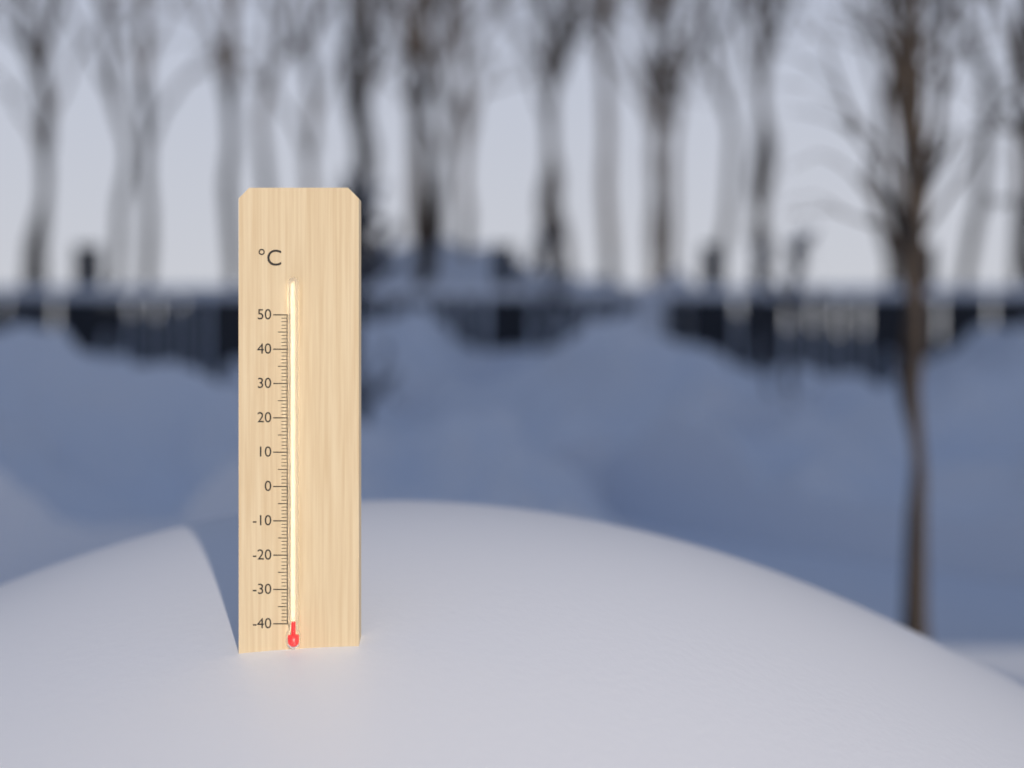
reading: -39 °C
